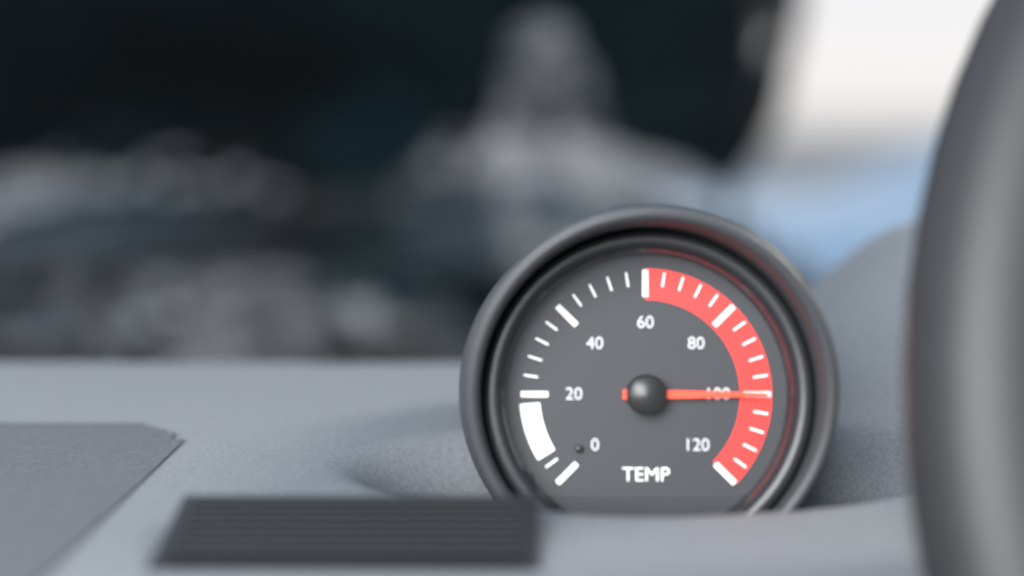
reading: 100 (no unit)
